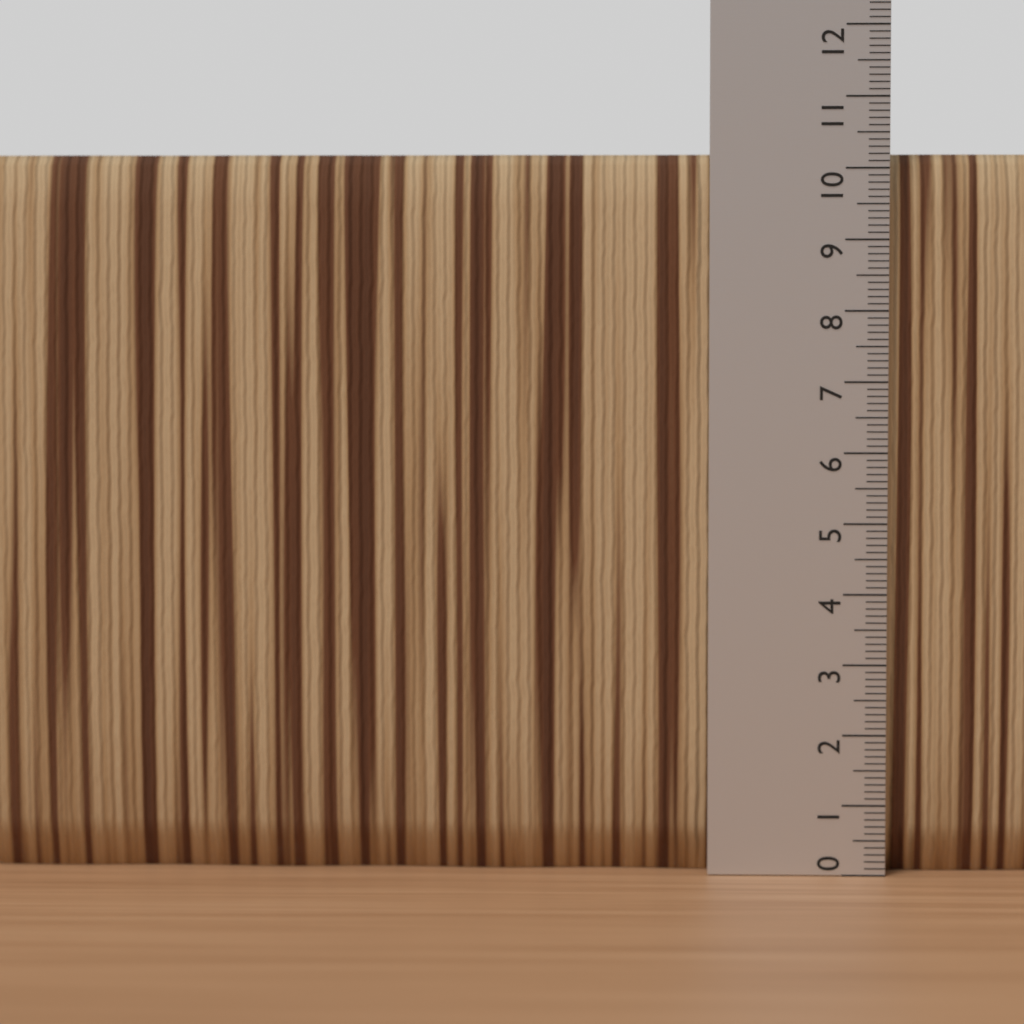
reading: 10.2 (no unit)
